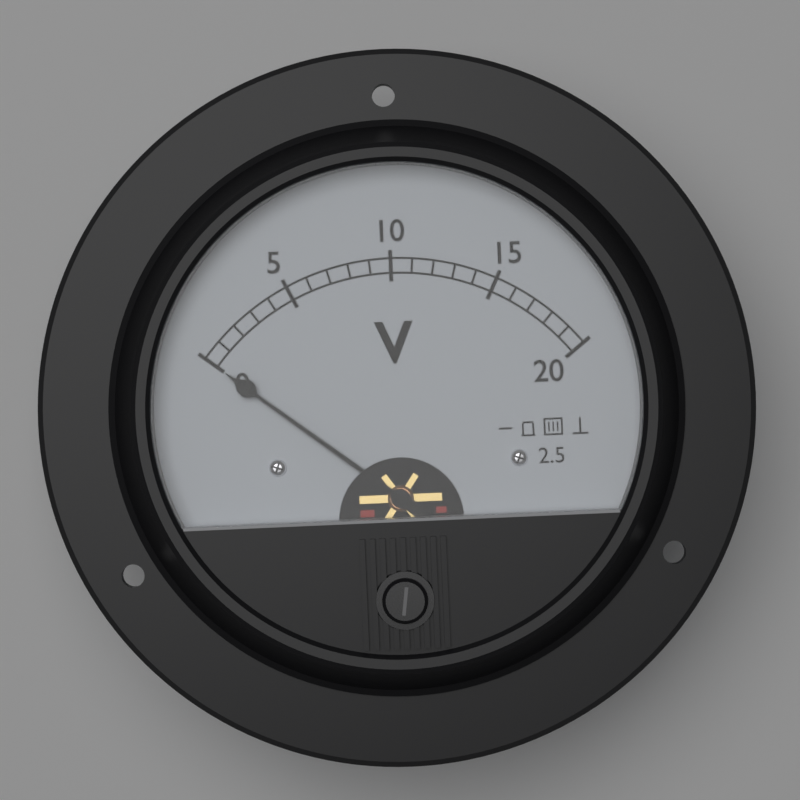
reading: 0 V
